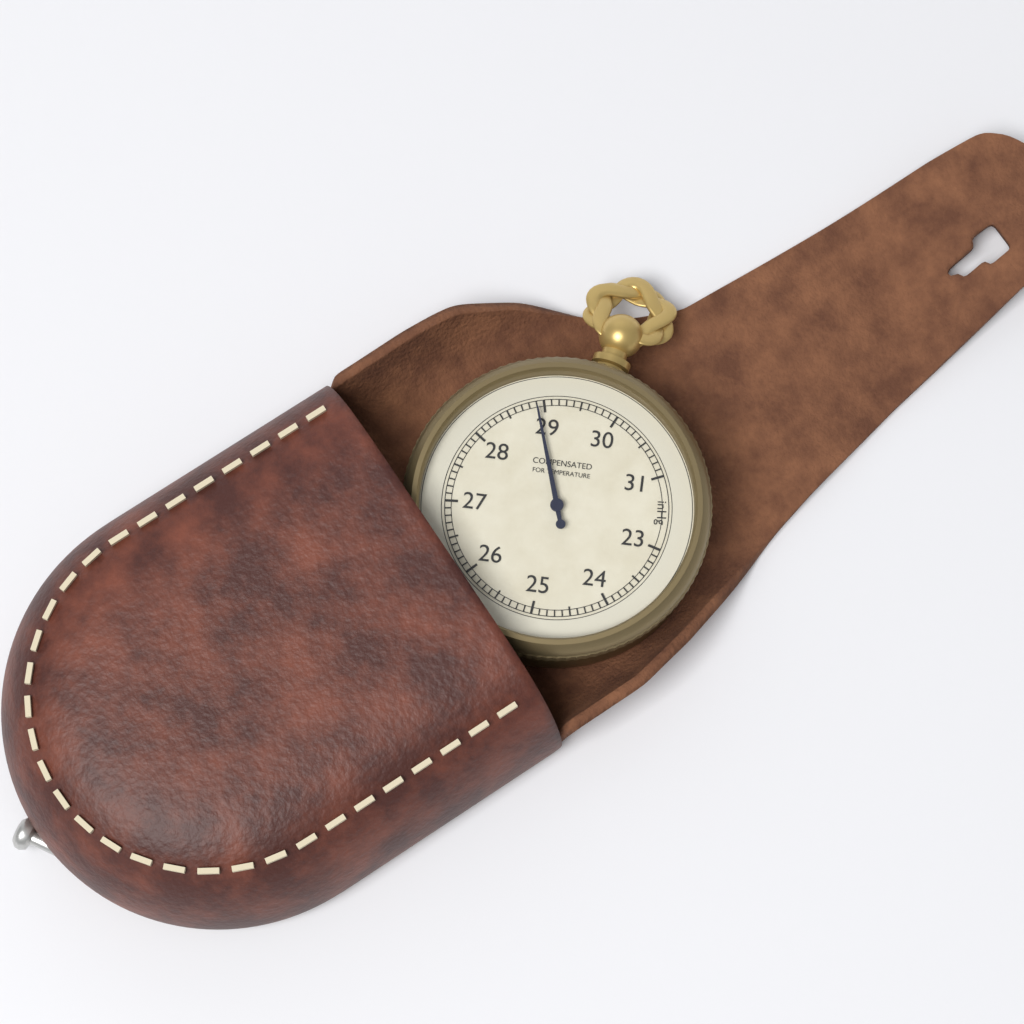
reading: 28.9 inHg
